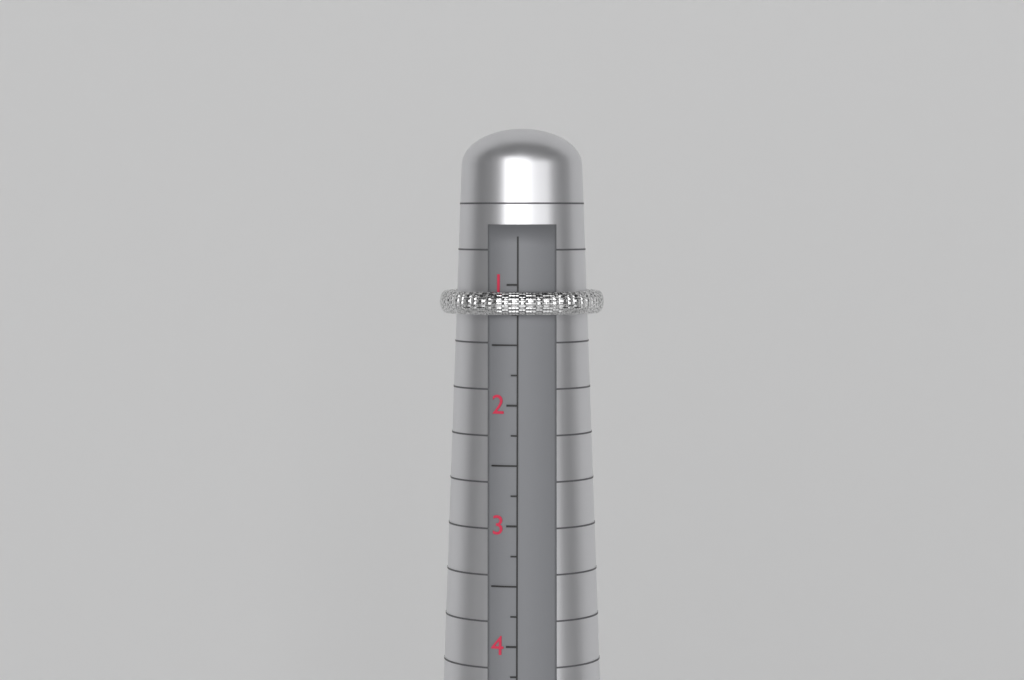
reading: 1.25 (no unit)
